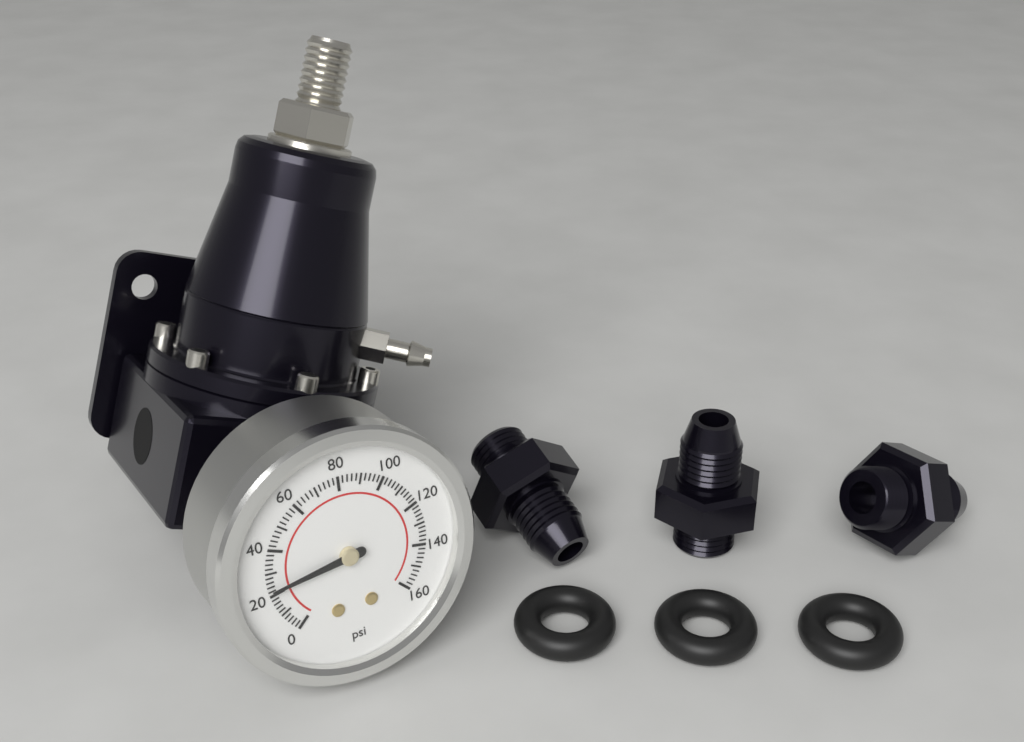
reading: 22 psi
